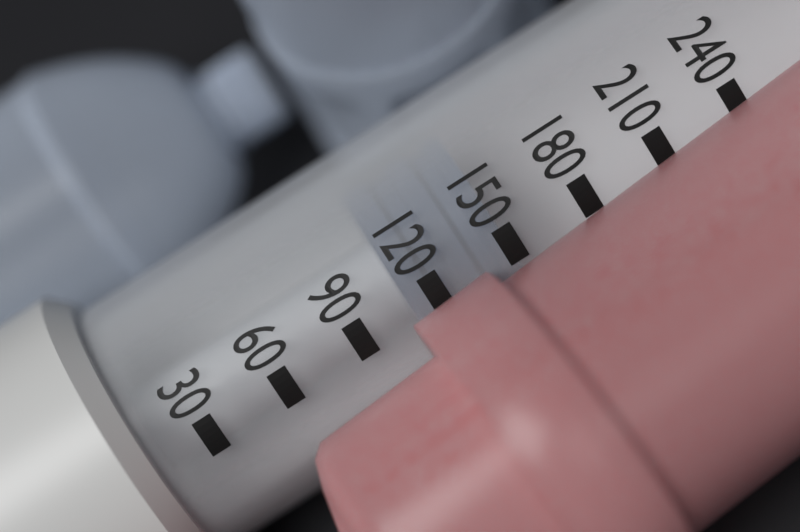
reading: 150 (no unit)
